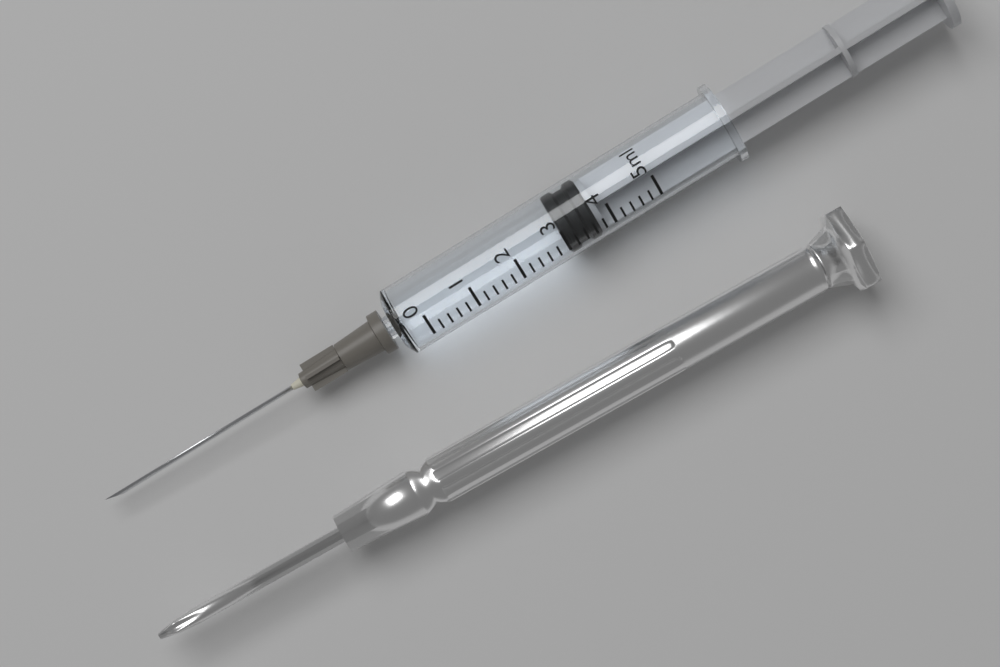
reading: 3.0 ml
